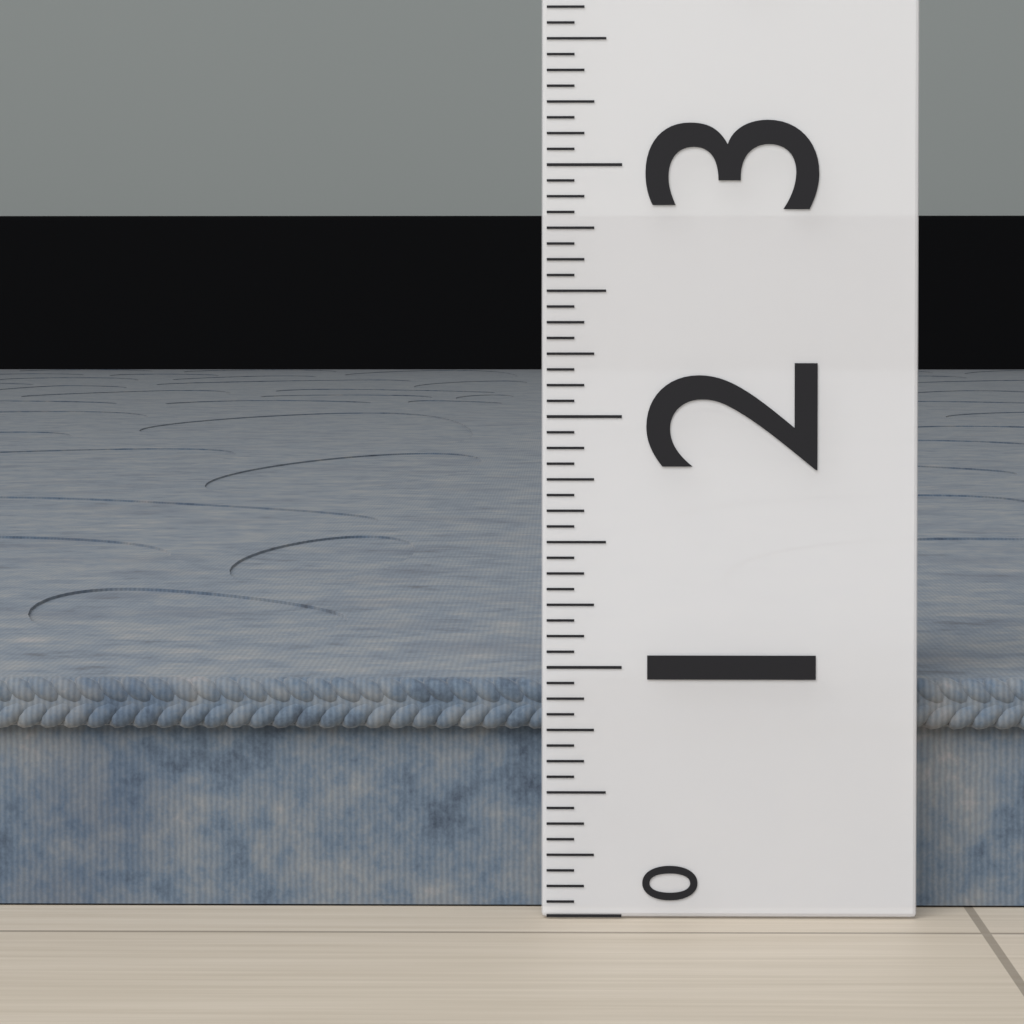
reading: 0.9375 (no unit)
